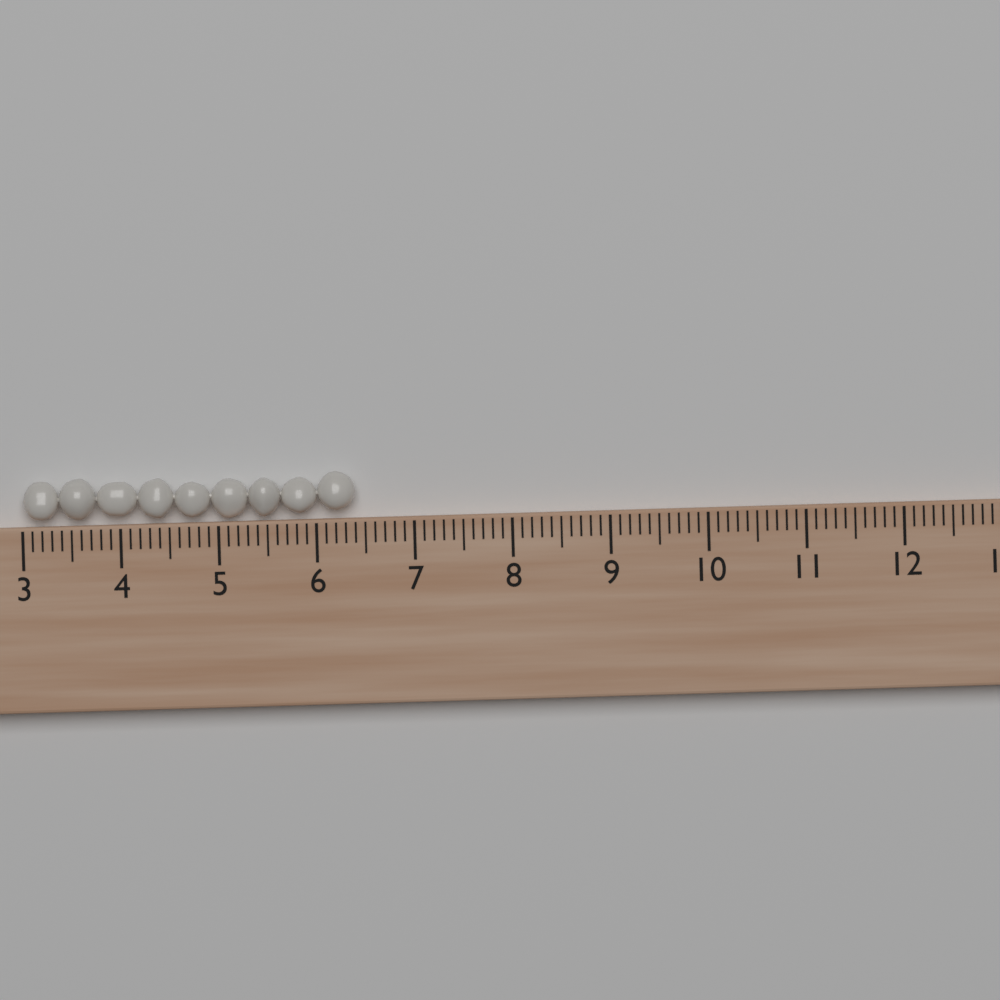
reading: 6.4 (no unit)
